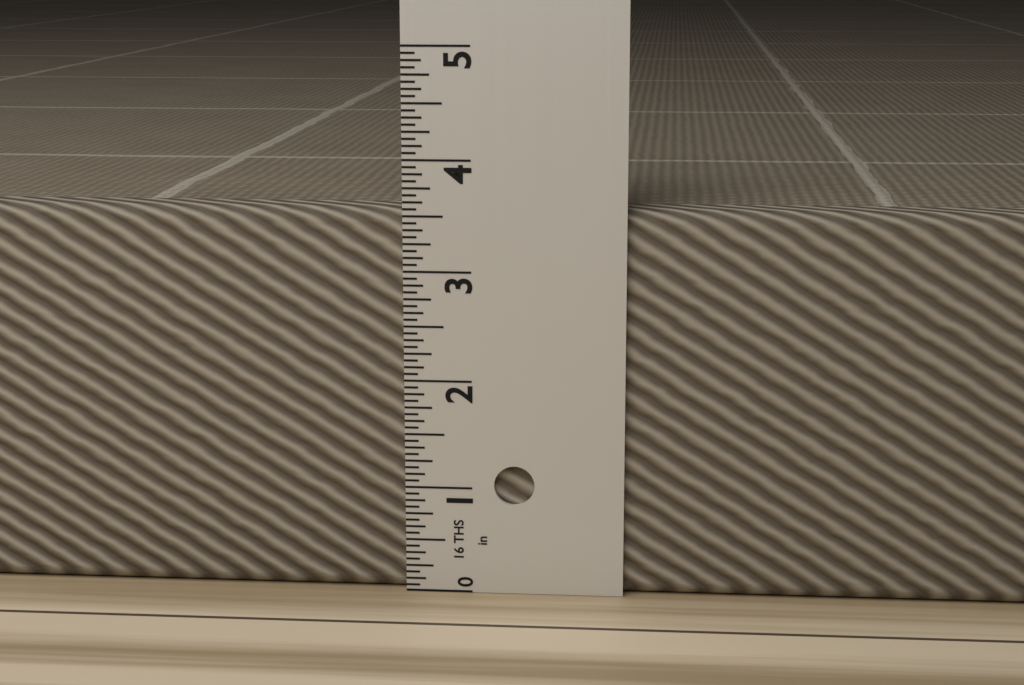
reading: 3.5625 in
